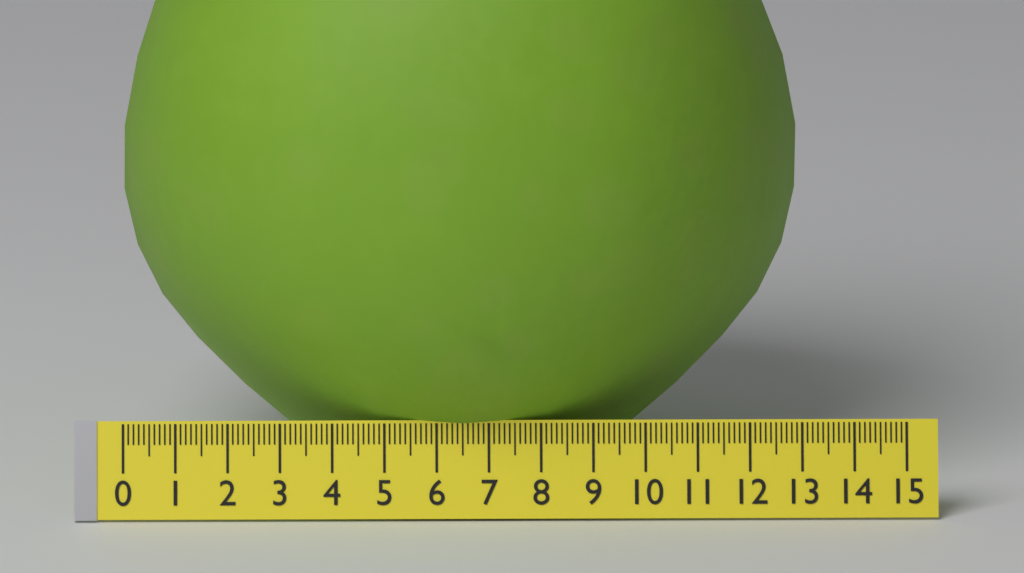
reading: 13.0 (no unit)
